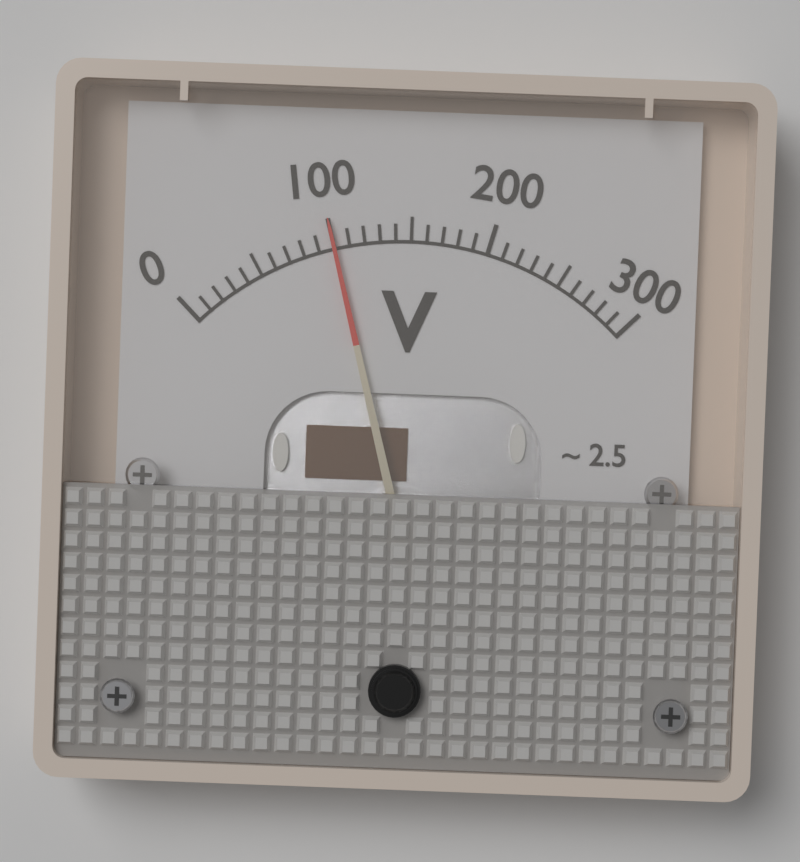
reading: 100 V
